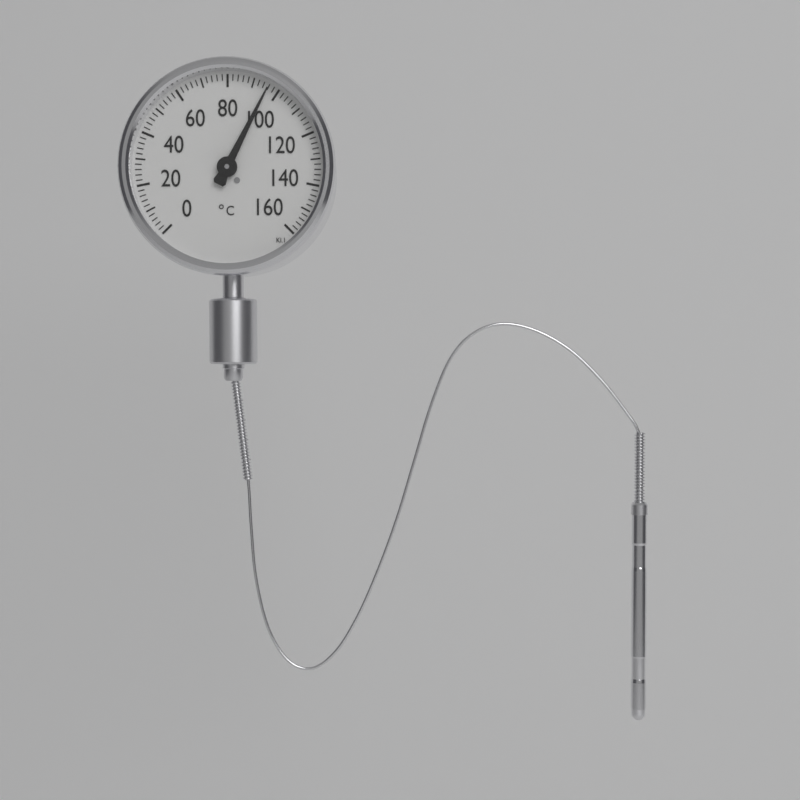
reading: 96 °C
